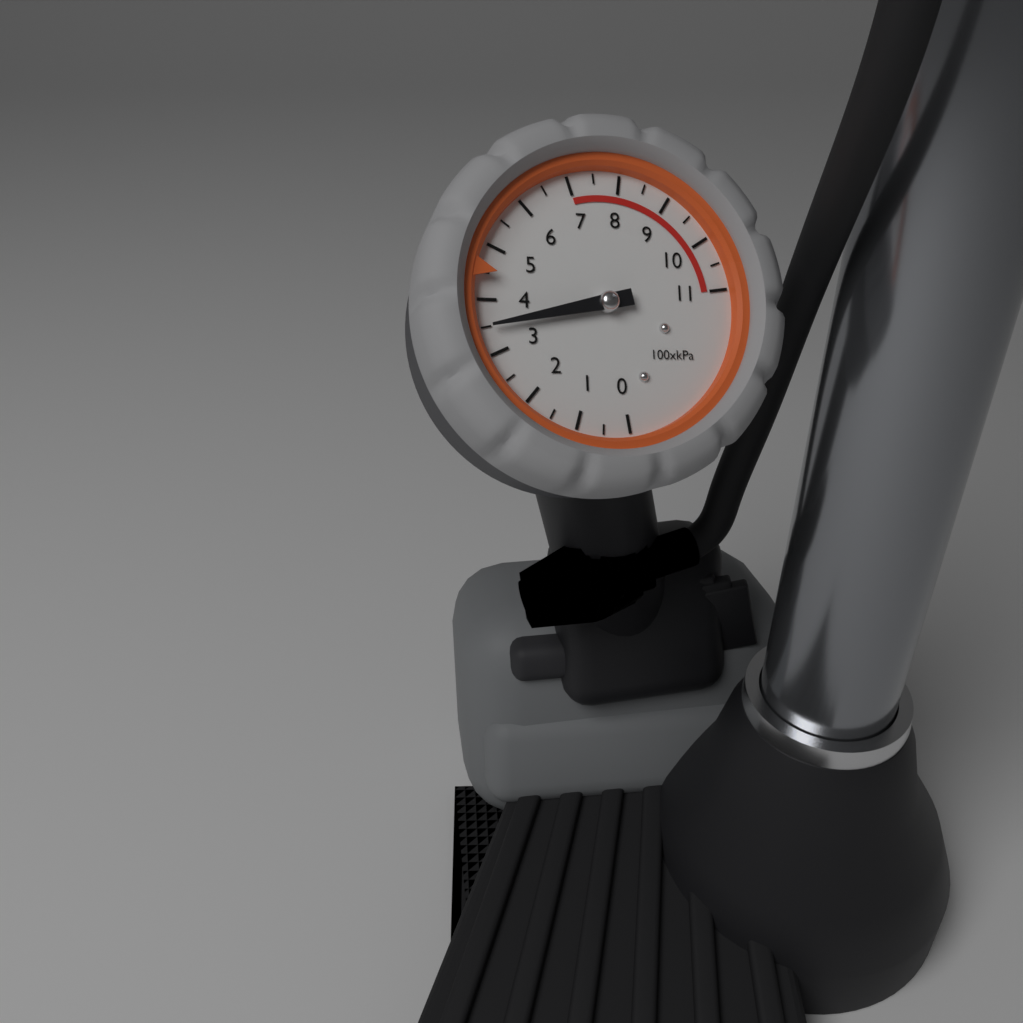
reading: 350 kPa
